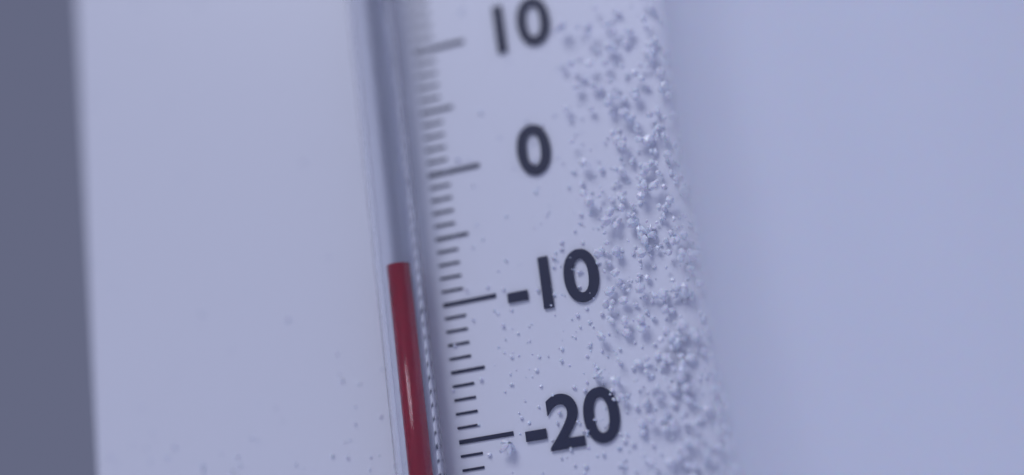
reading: -7 °C
